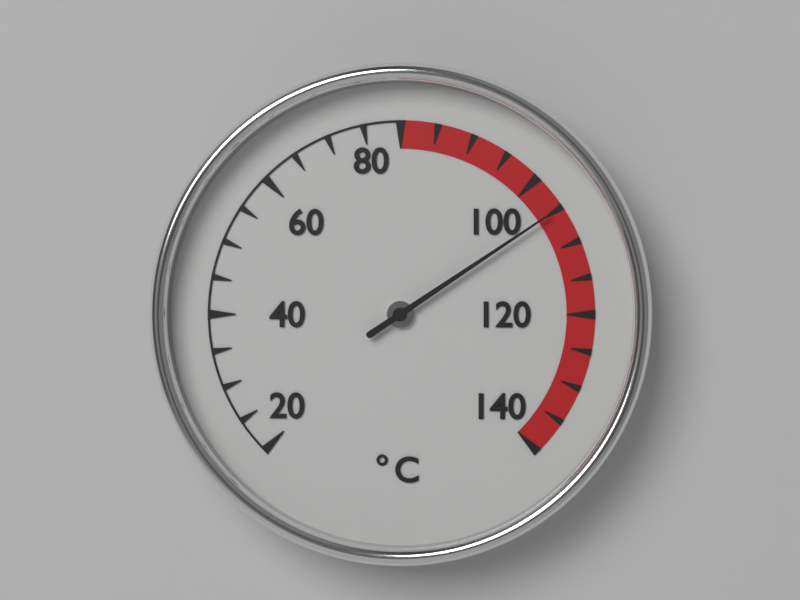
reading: 105 °C
